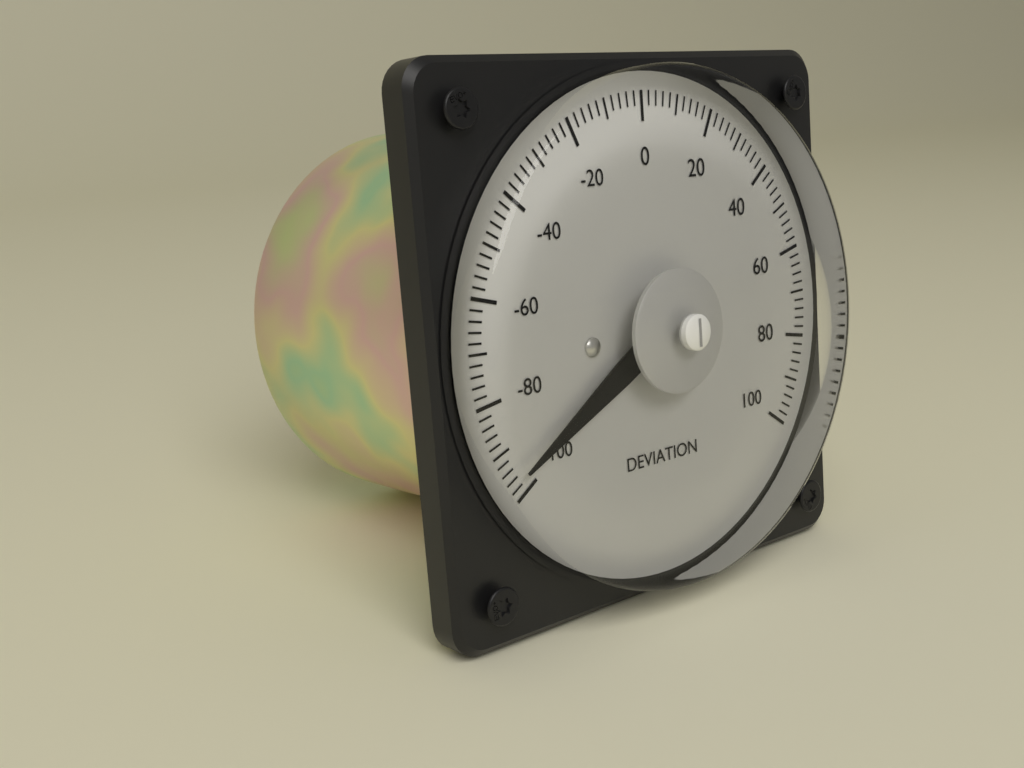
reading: -96 (no unit)
